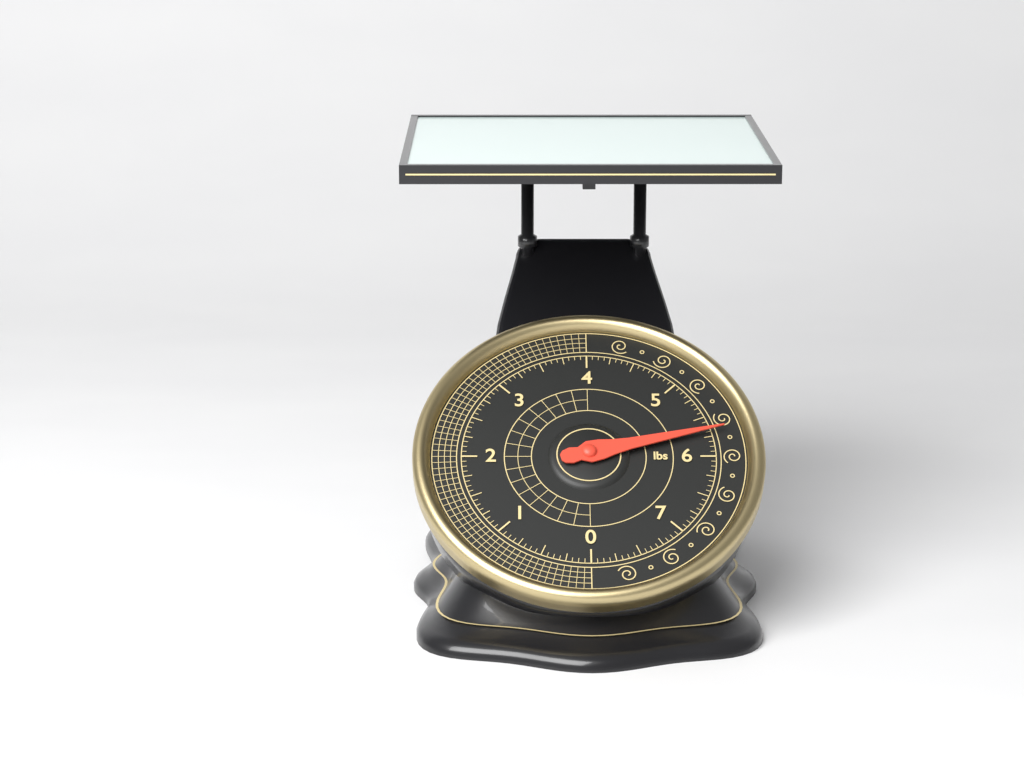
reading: 5.6875 lbs
